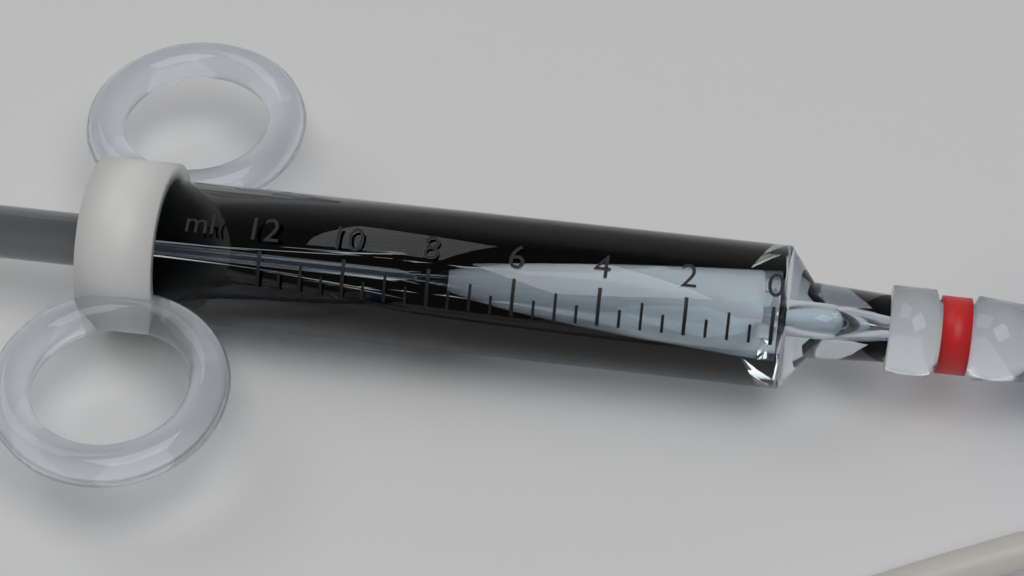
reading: 7.5 ml
